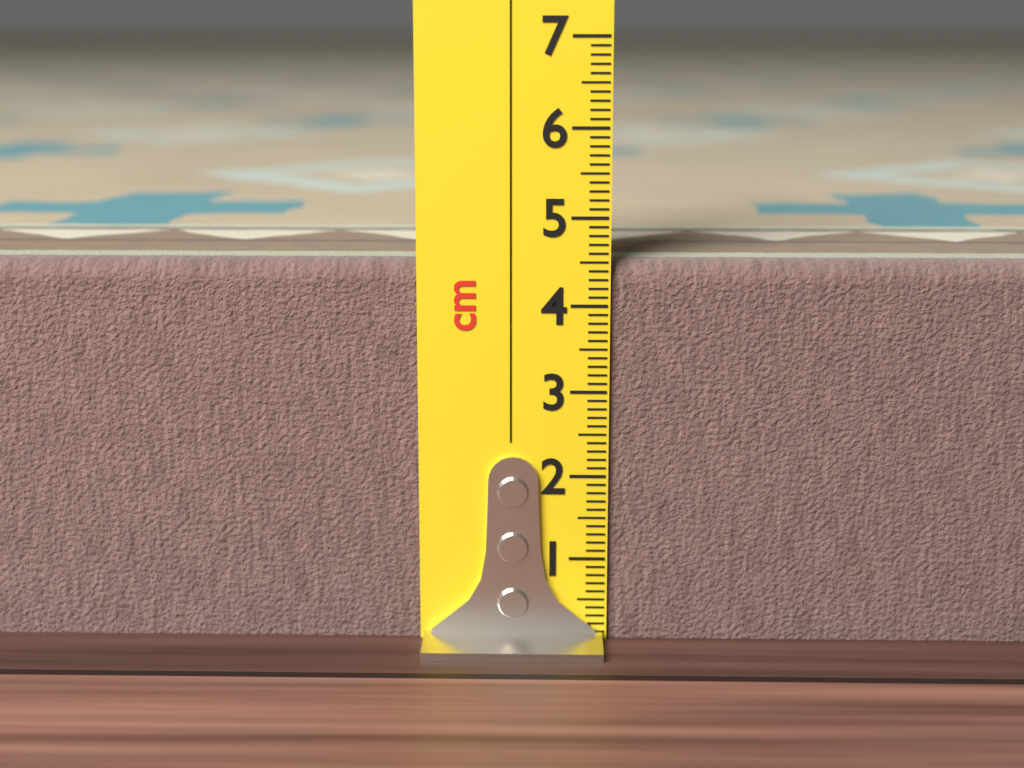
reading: 4.5 cm
